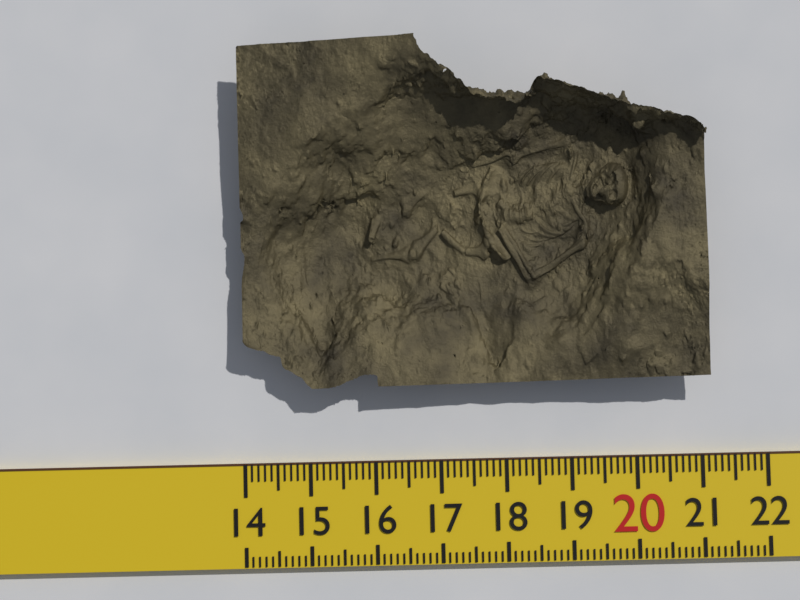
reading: 21.1 (no unit)
